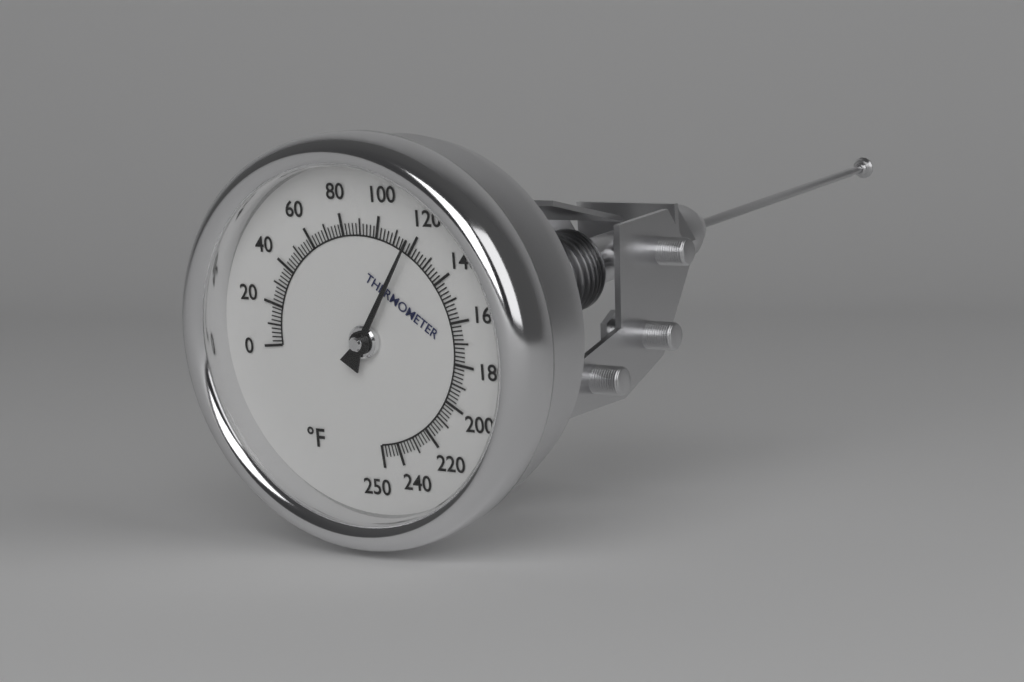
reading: 118 °F
